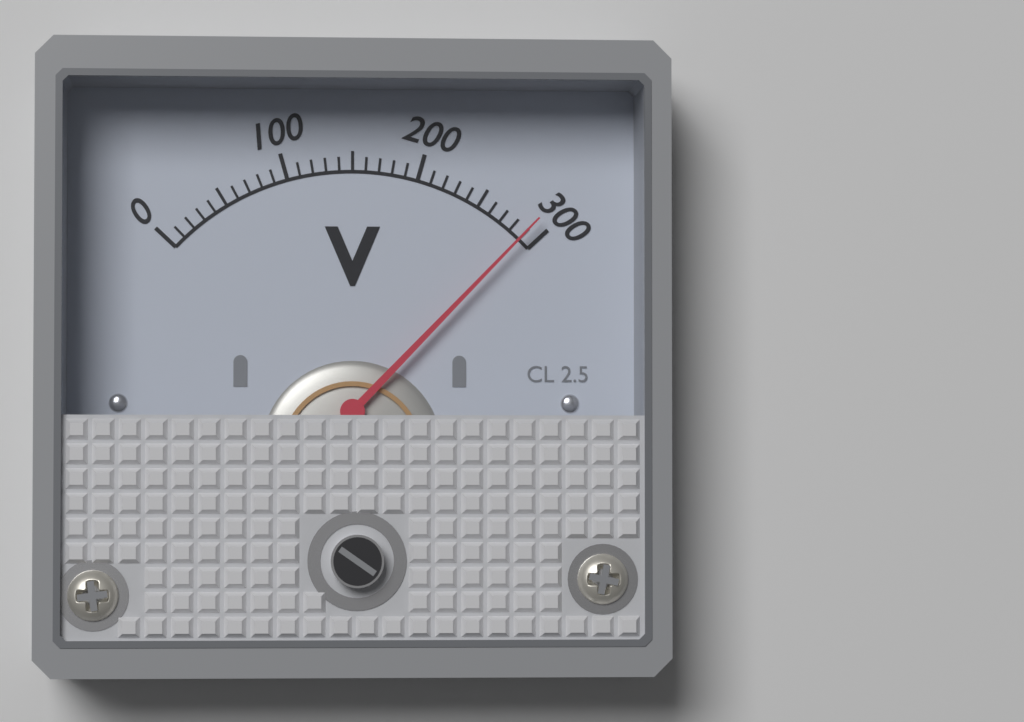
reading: 290 V
